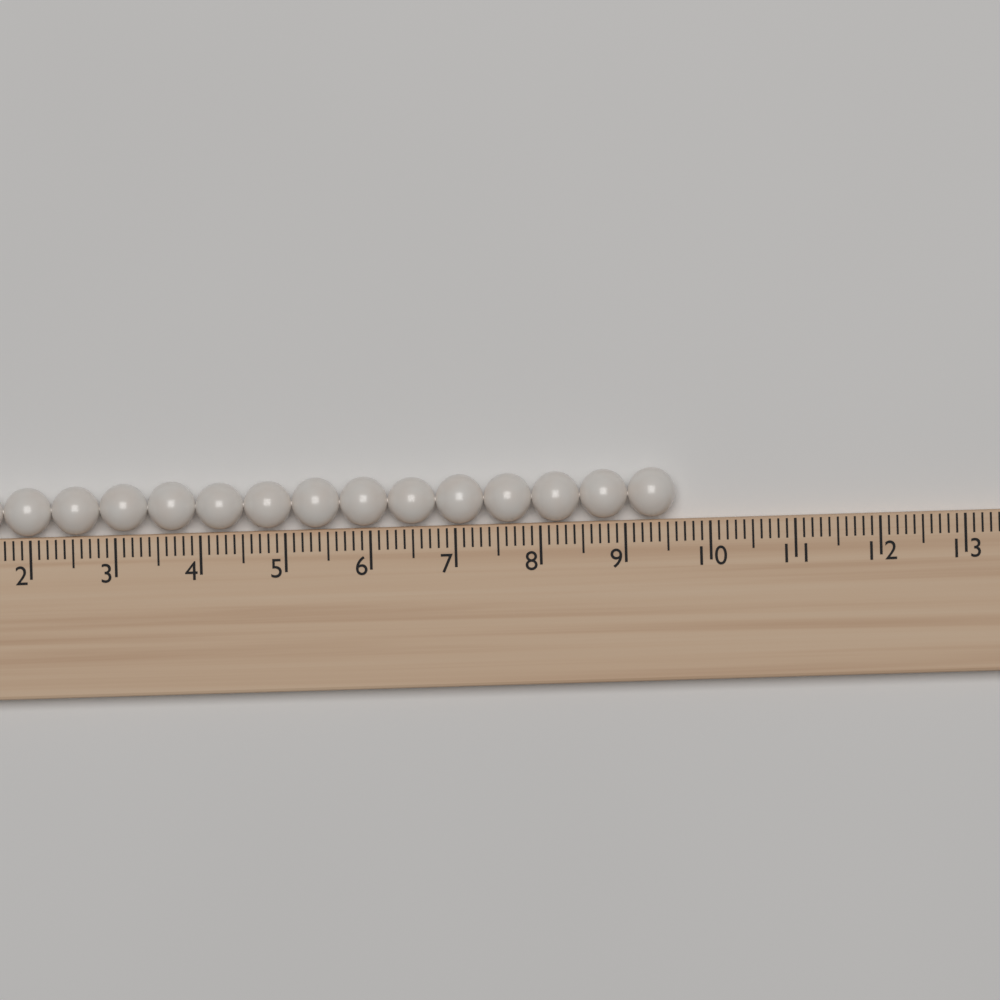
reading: 9.6 (no unit)
